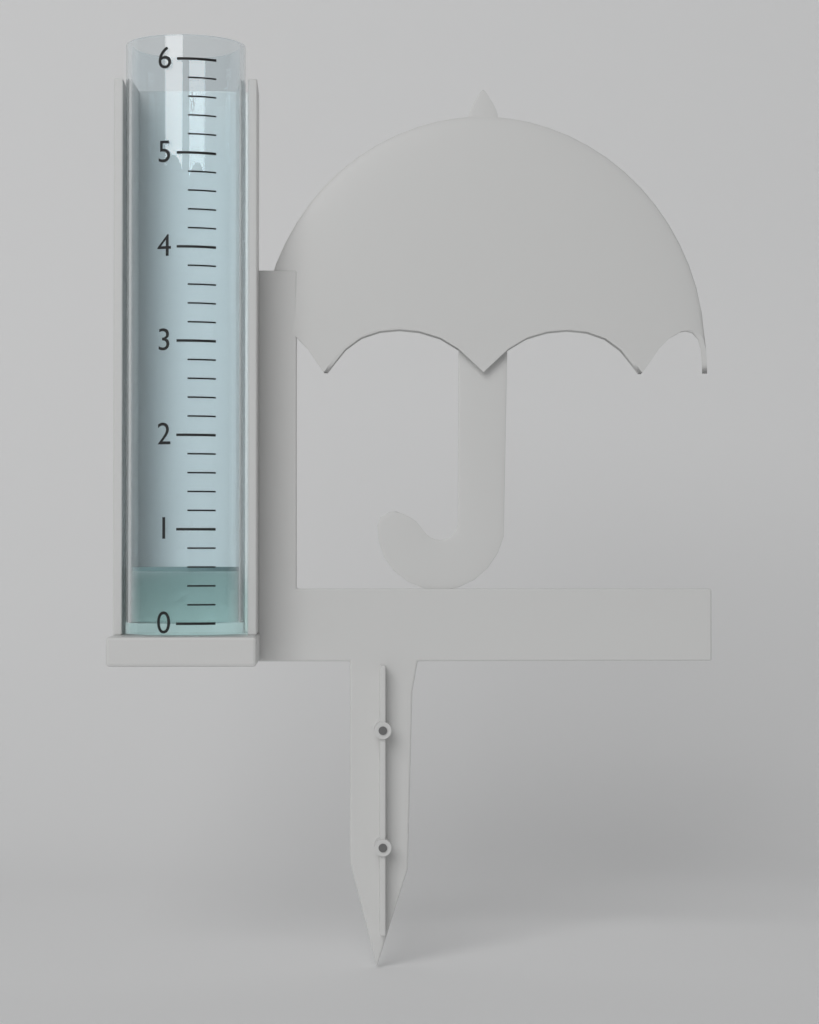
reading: 0.6 (no unit)
